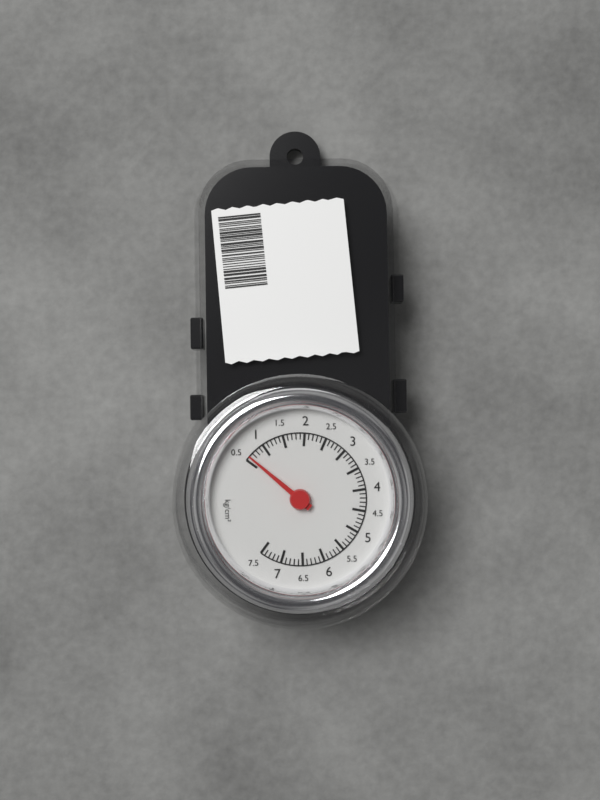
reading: 0.6 kg/cm²
